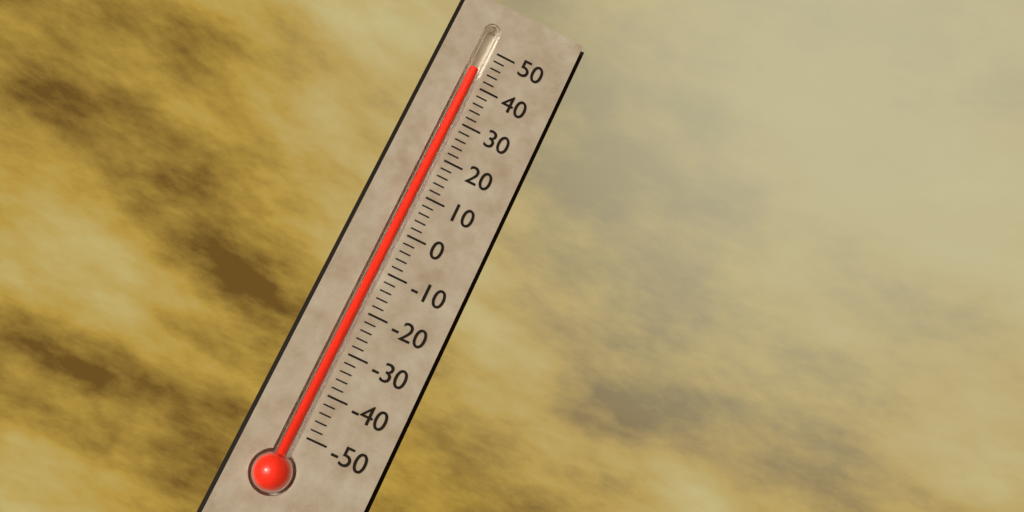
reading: 44 (no unit)
